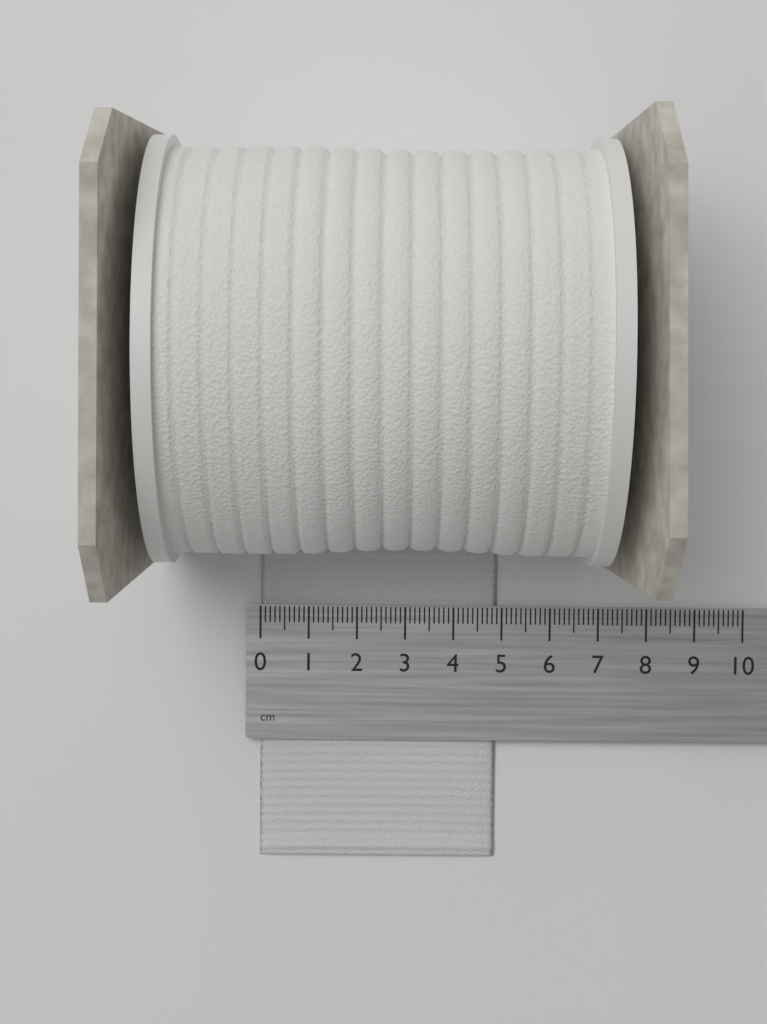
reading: 4.9 cm
